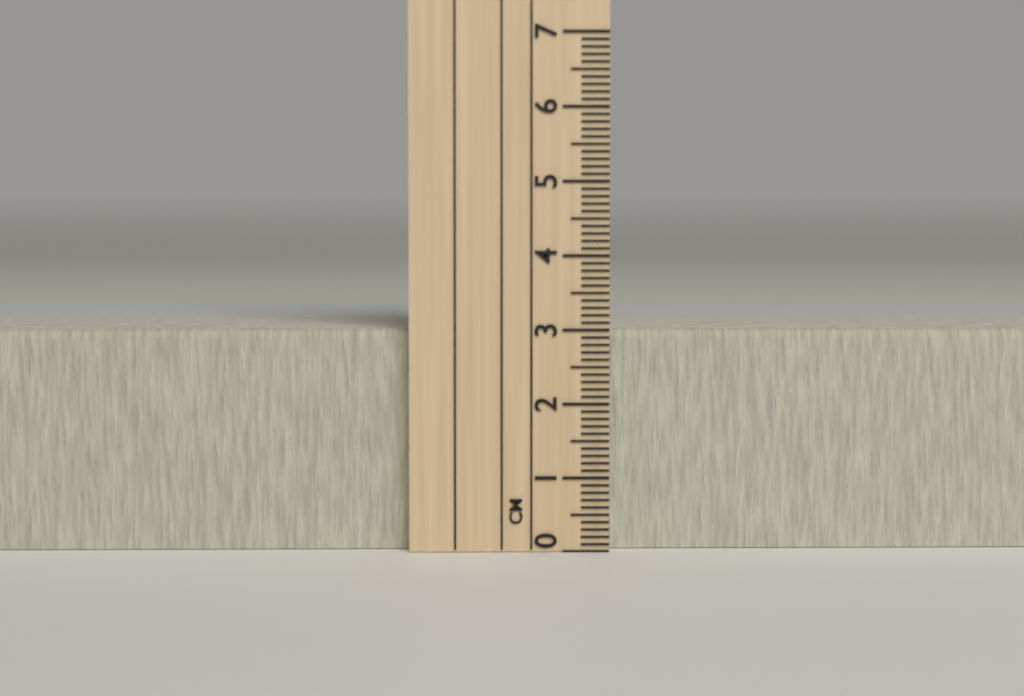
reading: 3.0 cm
